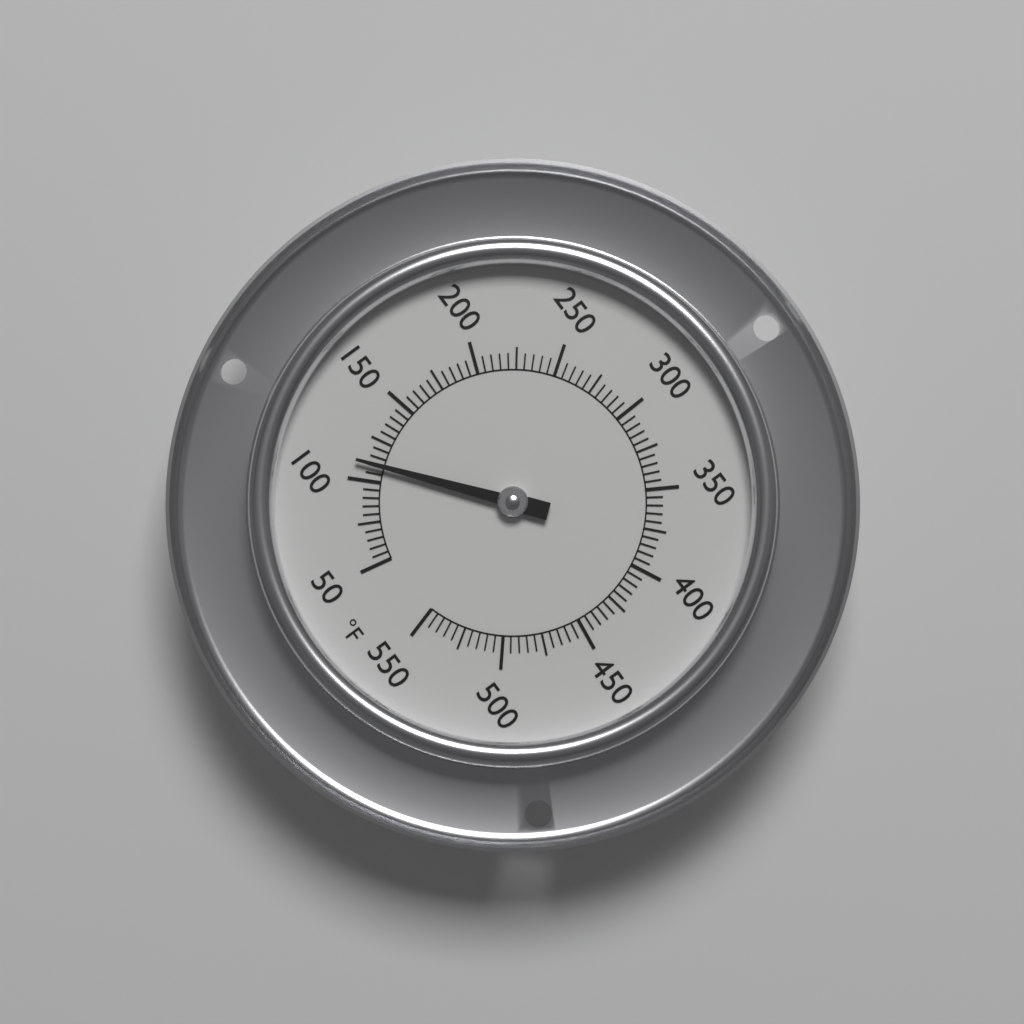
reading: 110 °F
